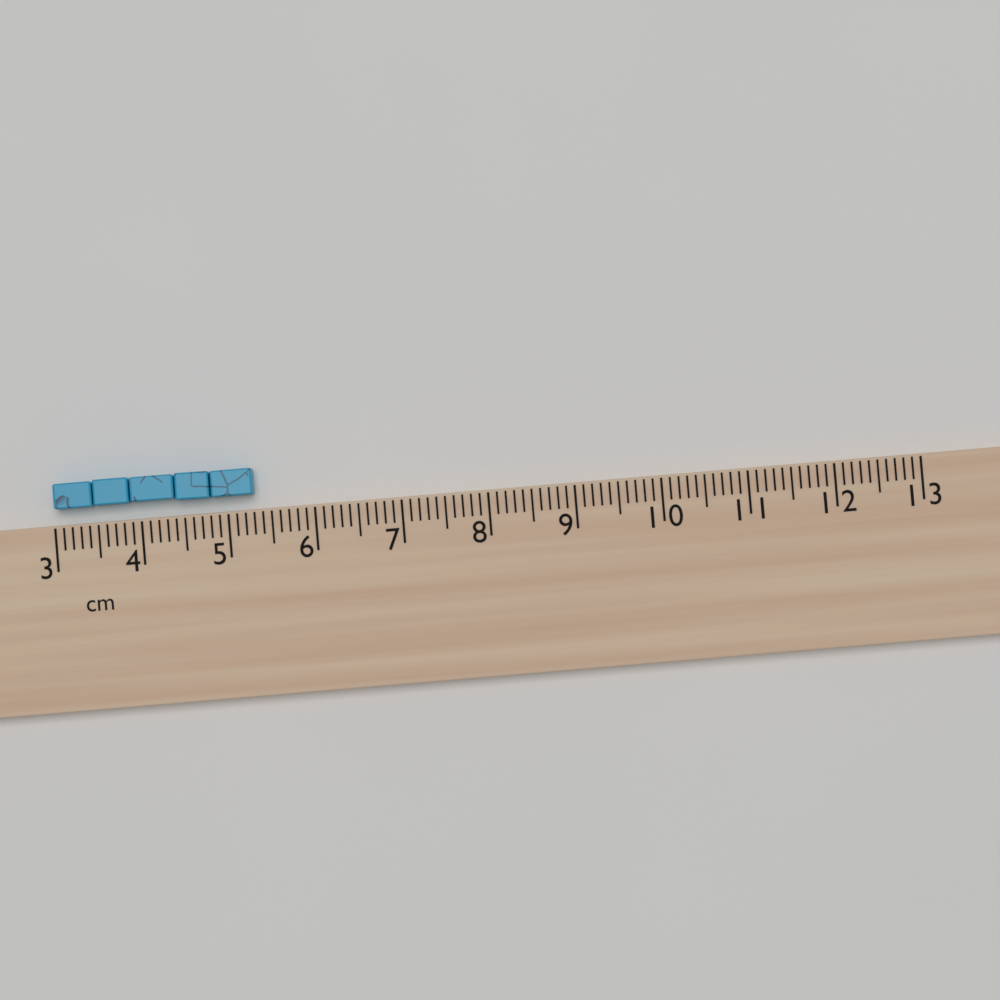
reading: 5.3 cm
